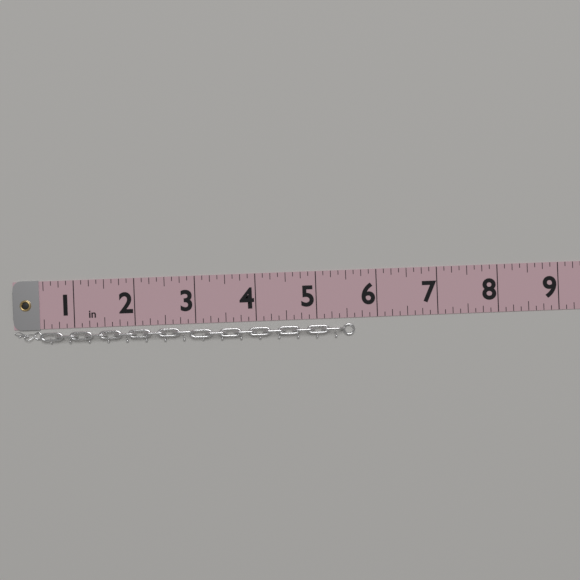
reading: 5.625 in
